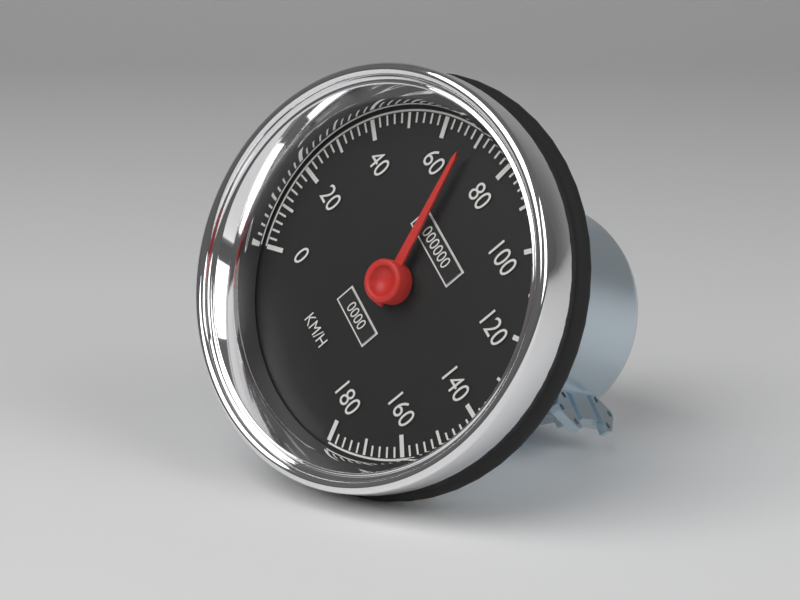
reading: 68 km/h
